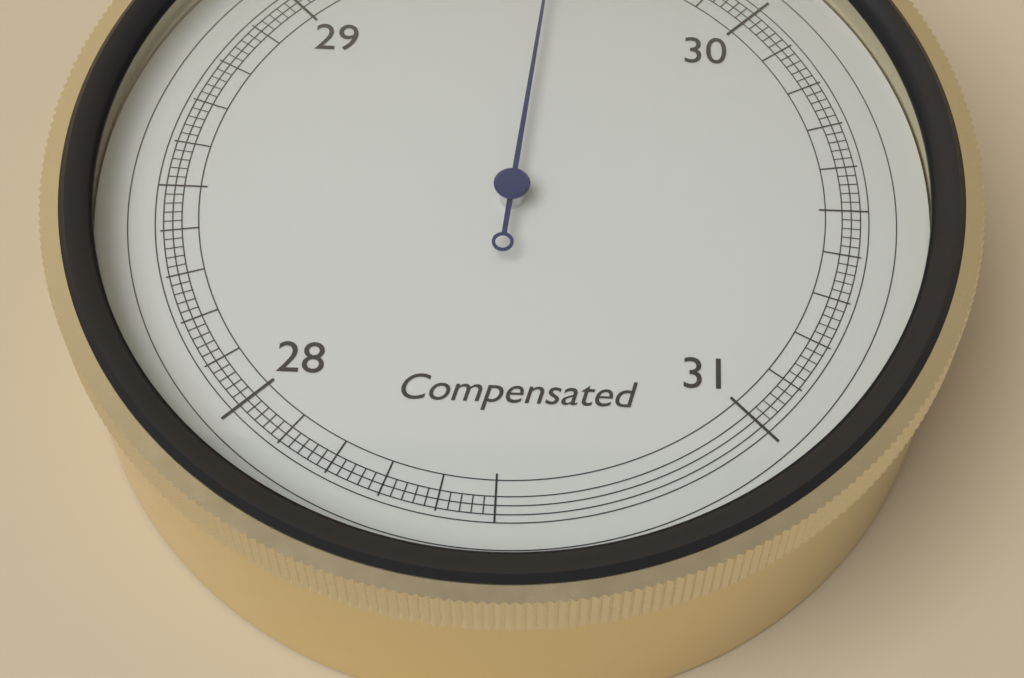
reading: 29.56 inHg
